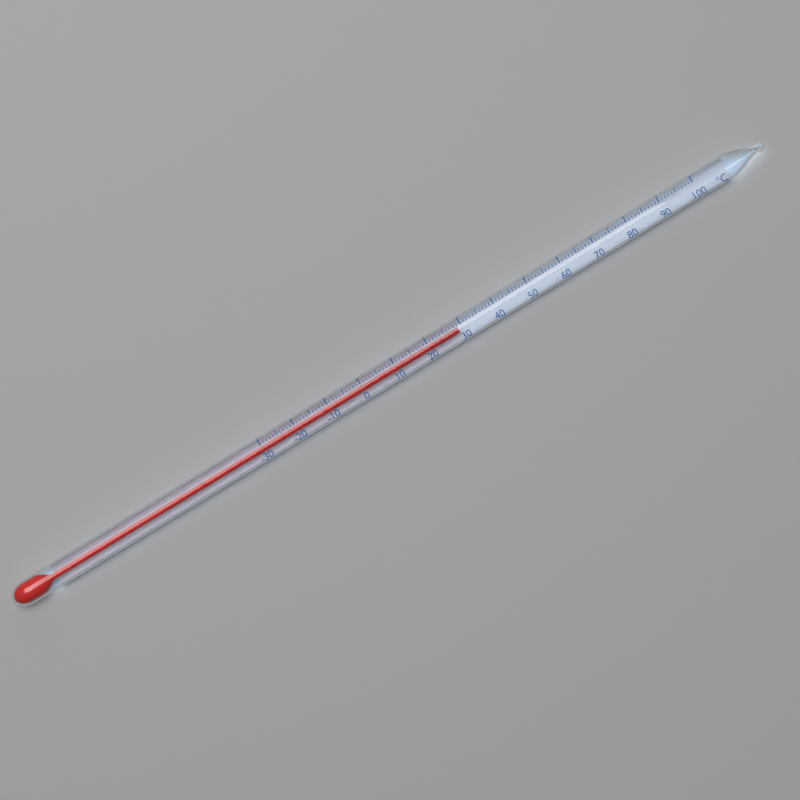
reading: 29 °C
